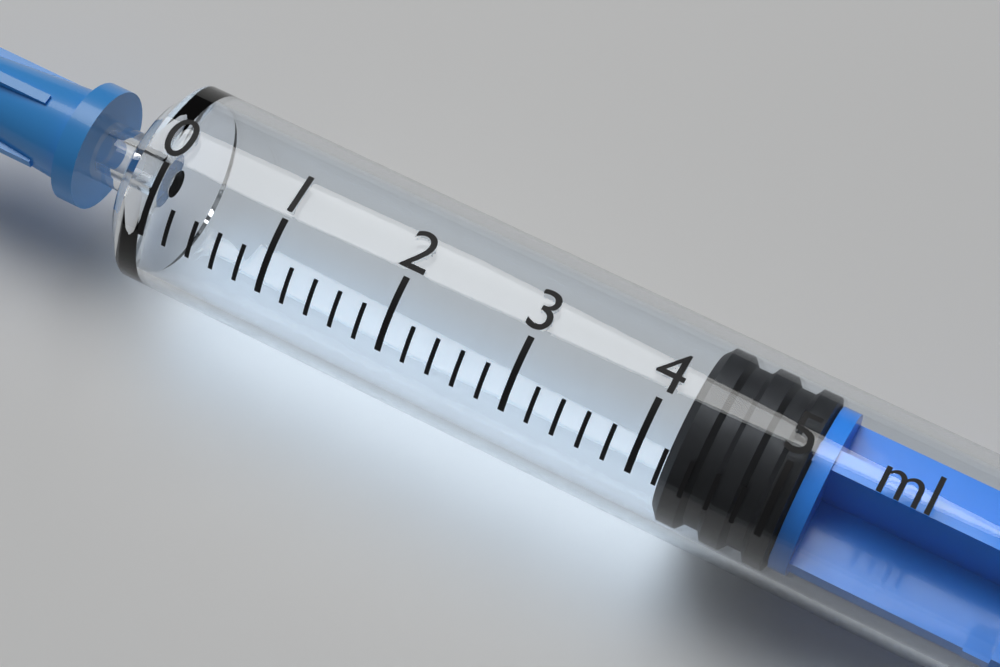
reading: 4.2 ml
